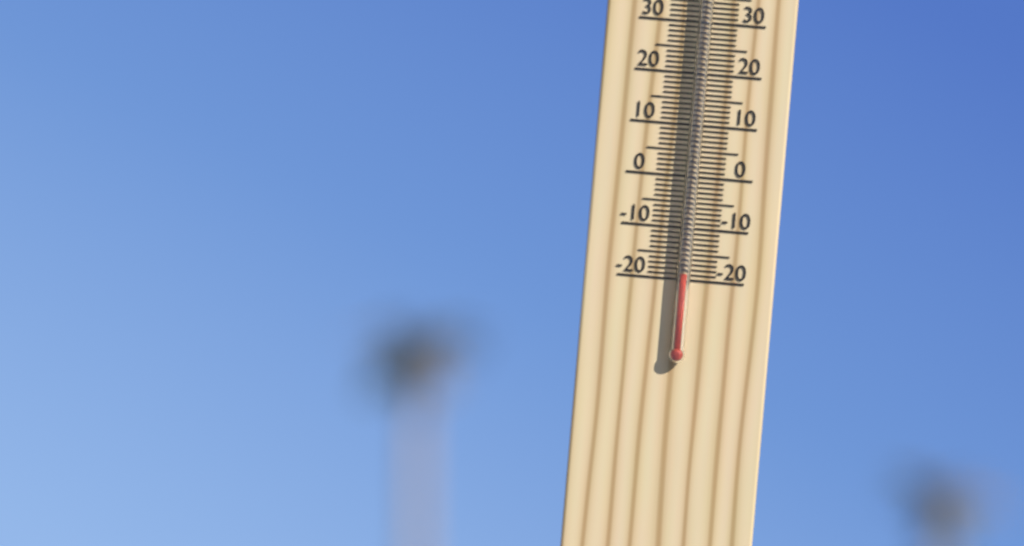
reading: -19 °C
